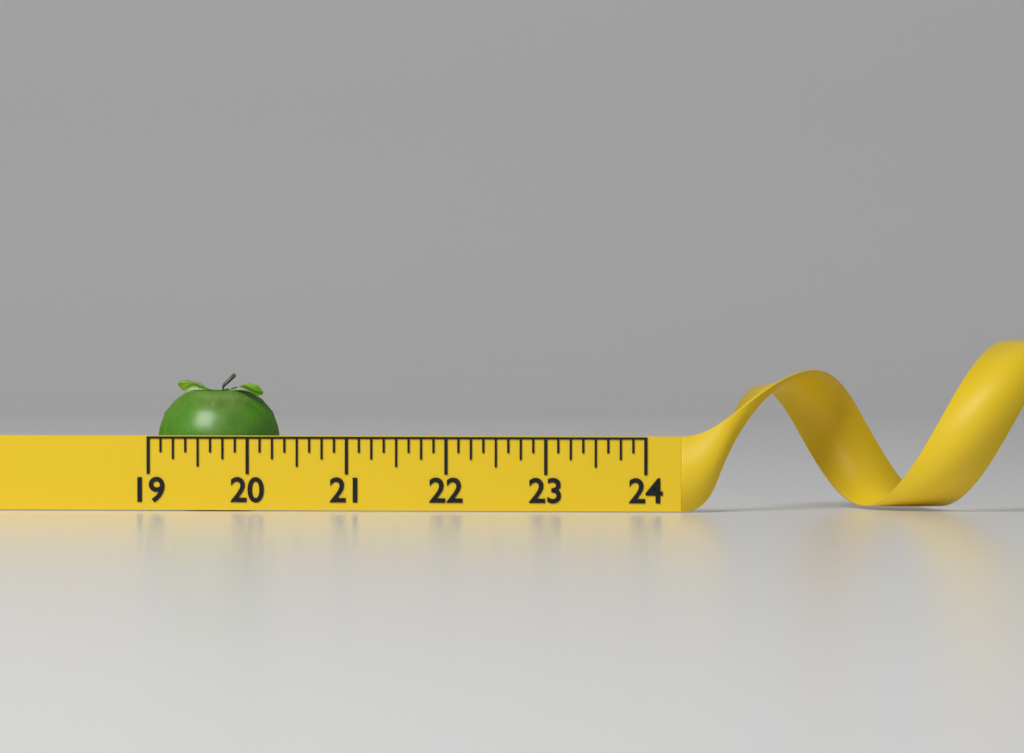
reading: 20.250 (no unit)
